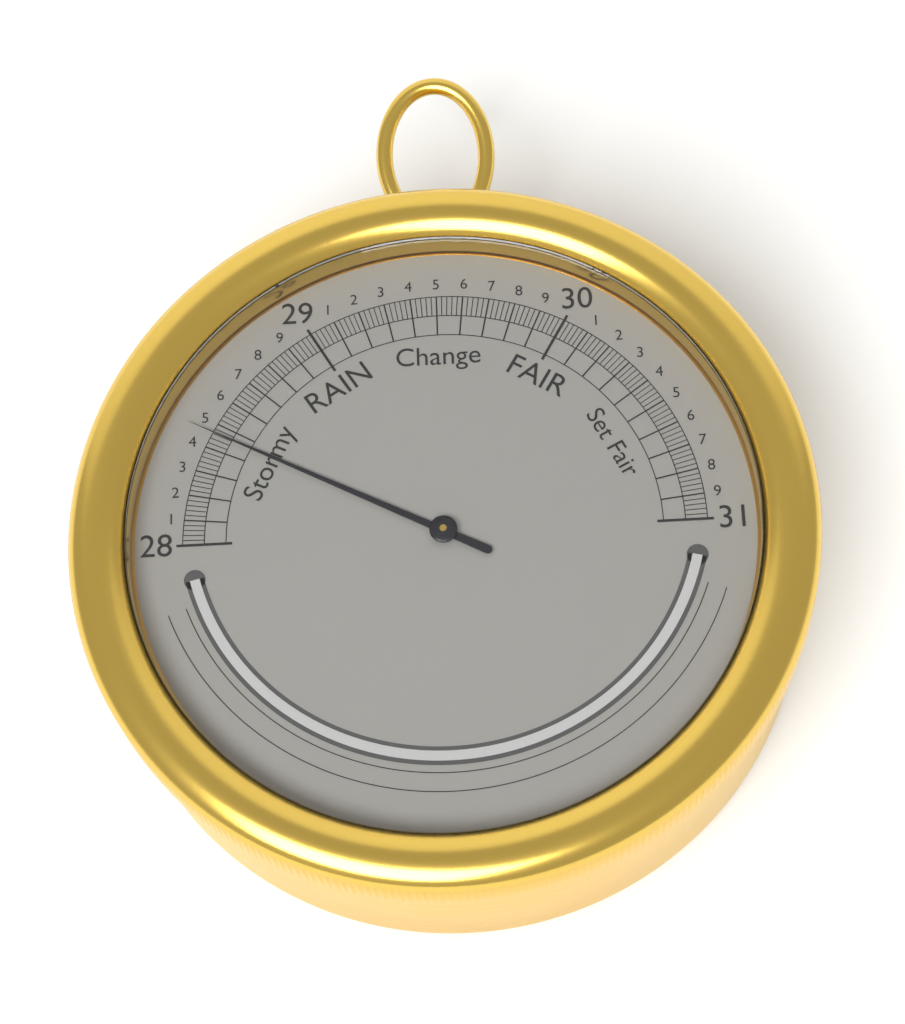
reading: 28.46 inHg
